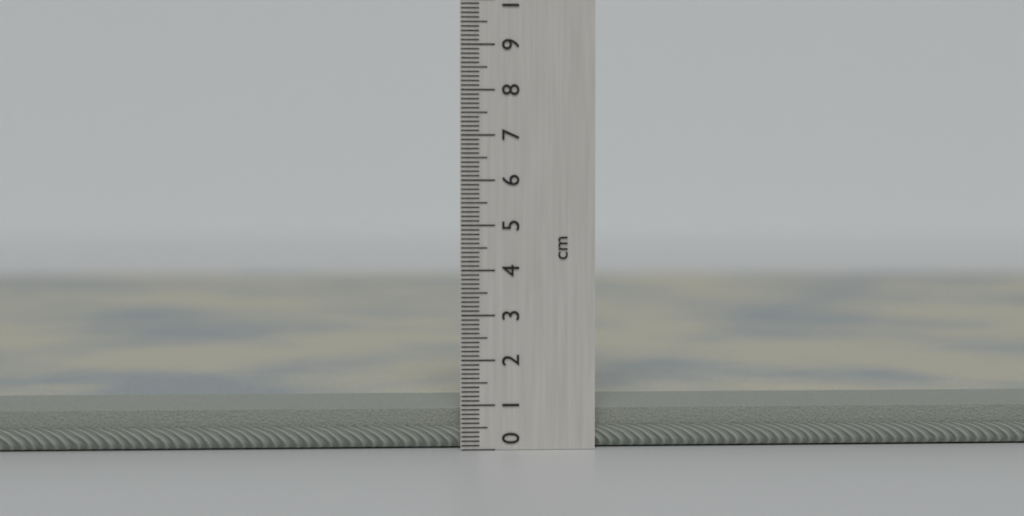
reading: 0.9 cm
